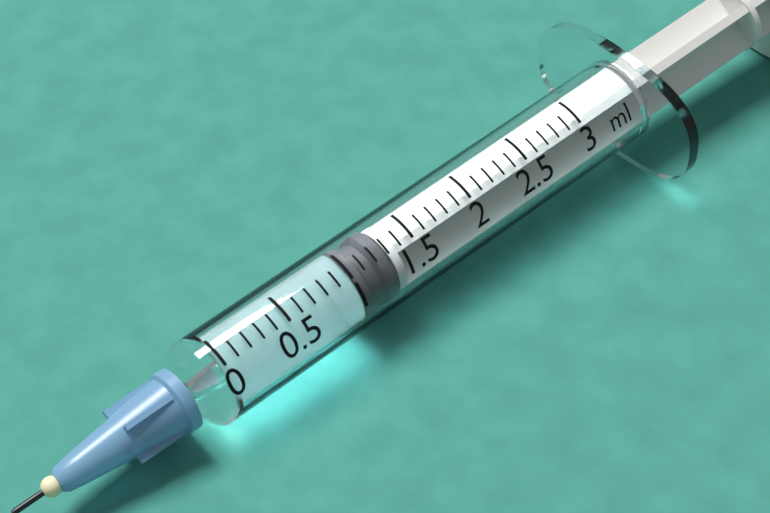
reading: 1.0 ml
